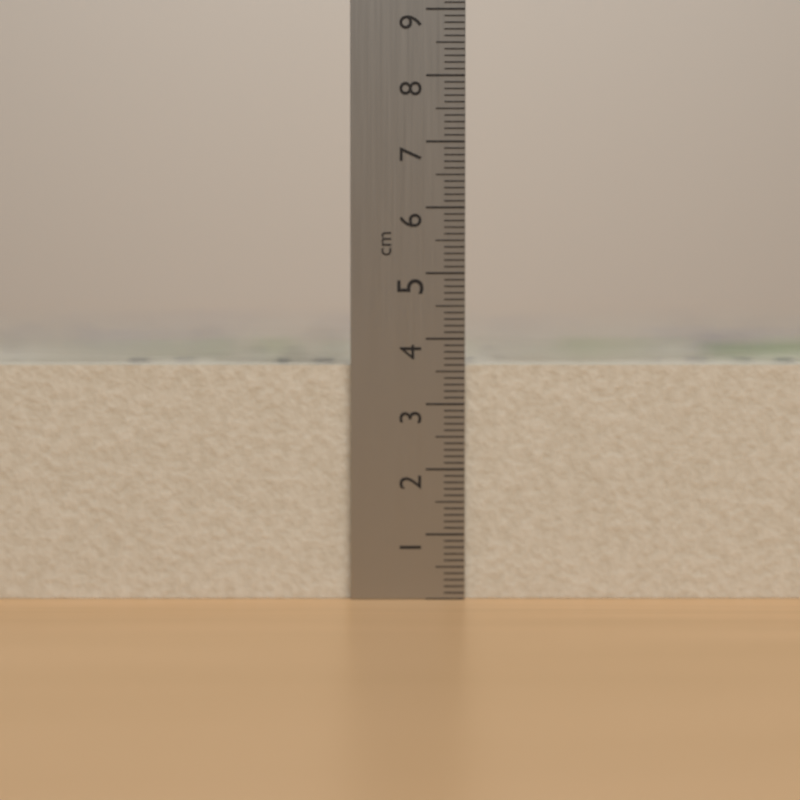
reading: 3.6 cm
